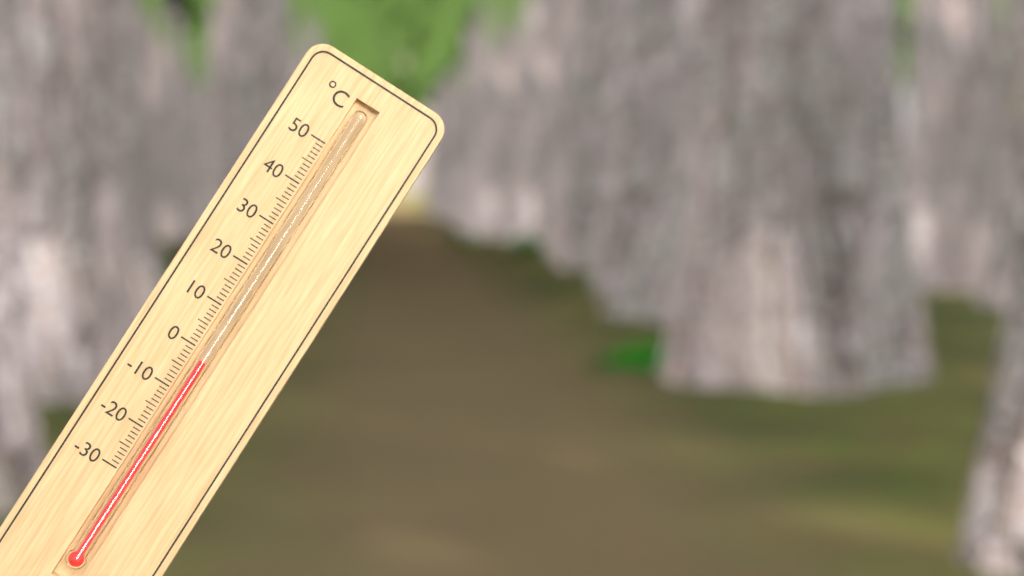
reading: -2 °C
